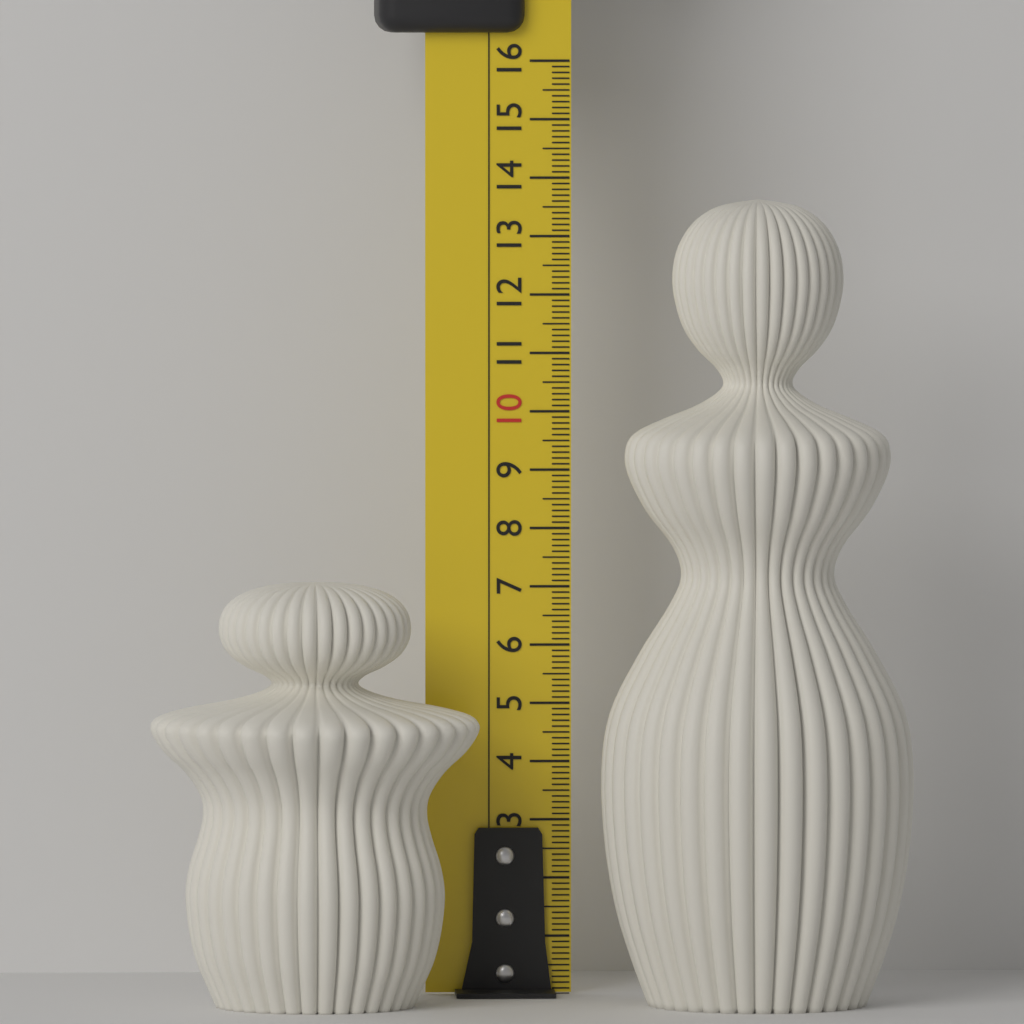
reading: 7.2 cm
